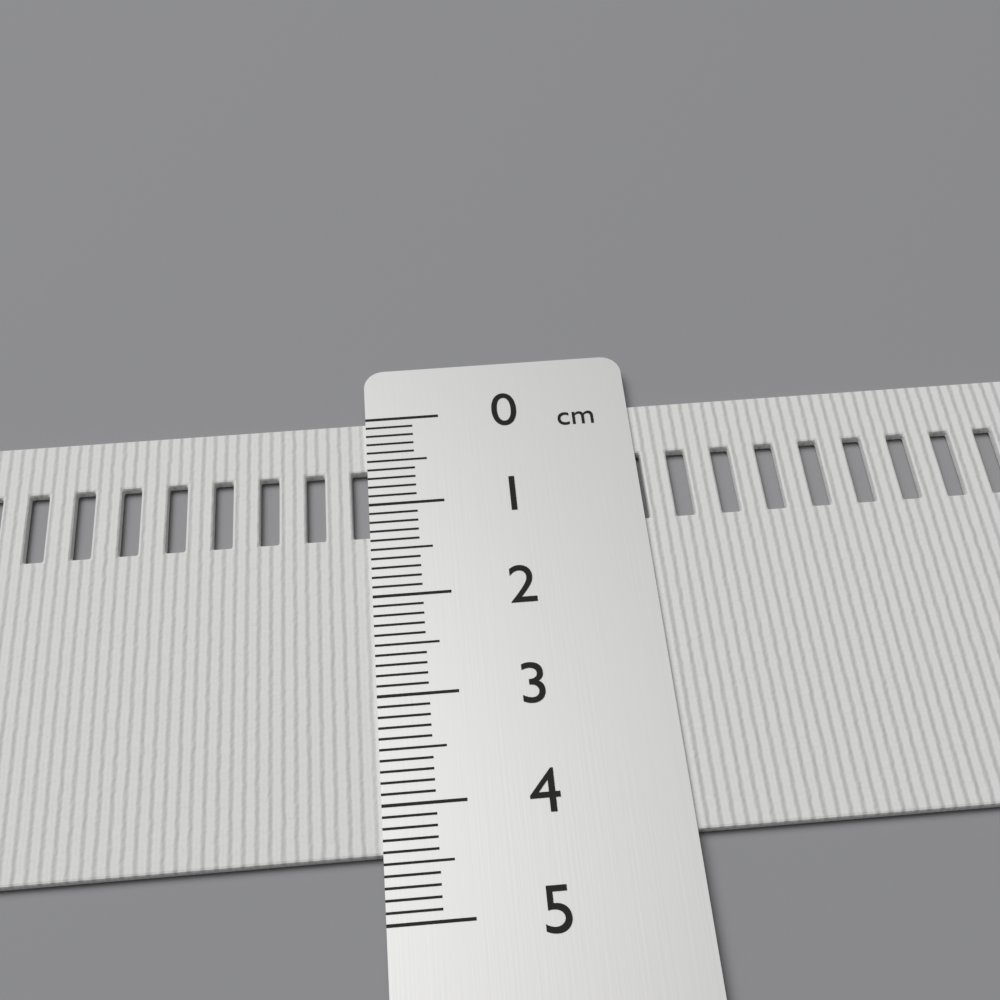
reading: 4.4 cm
